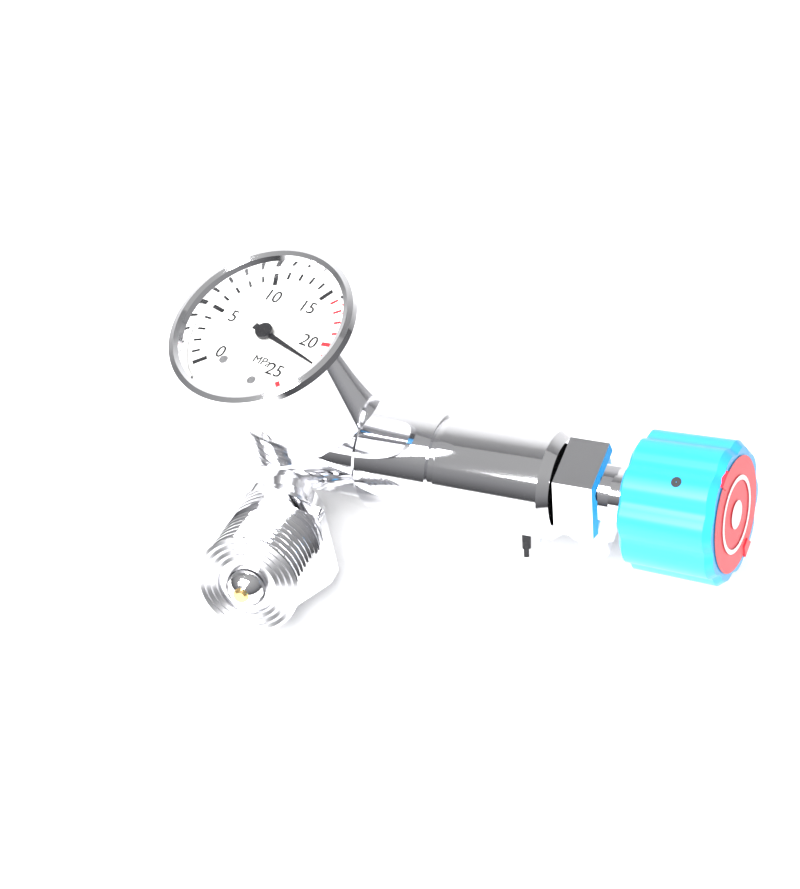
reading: 22 MPa
